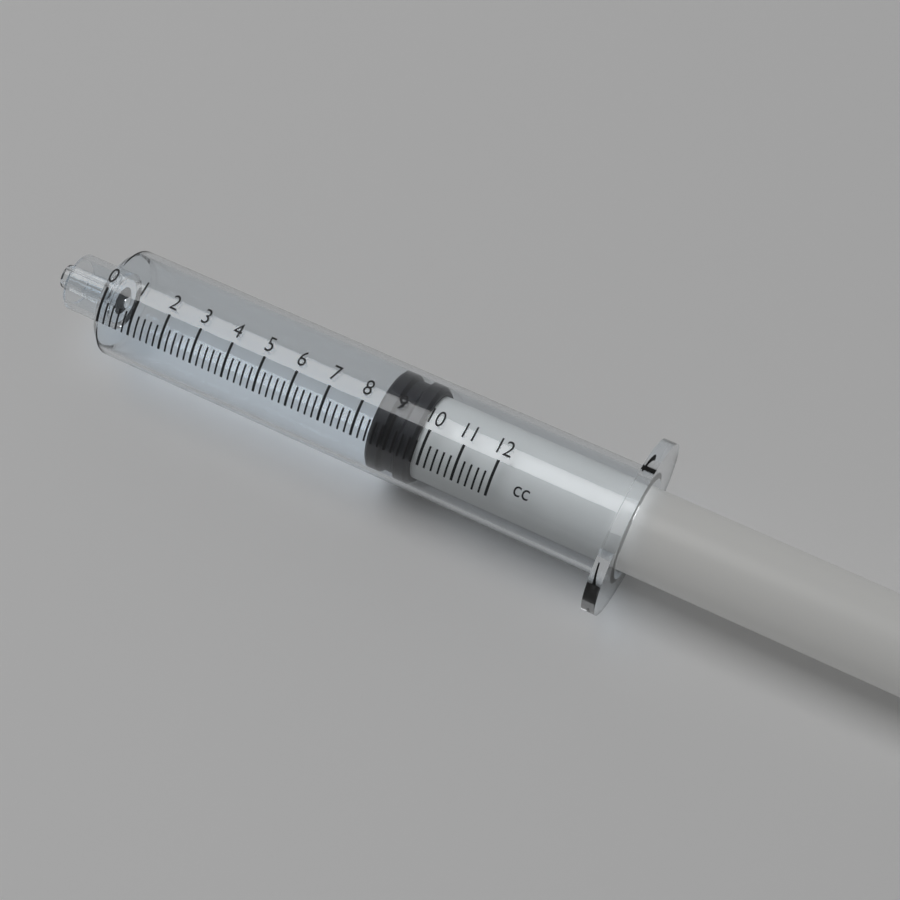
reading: 8.4 cc
